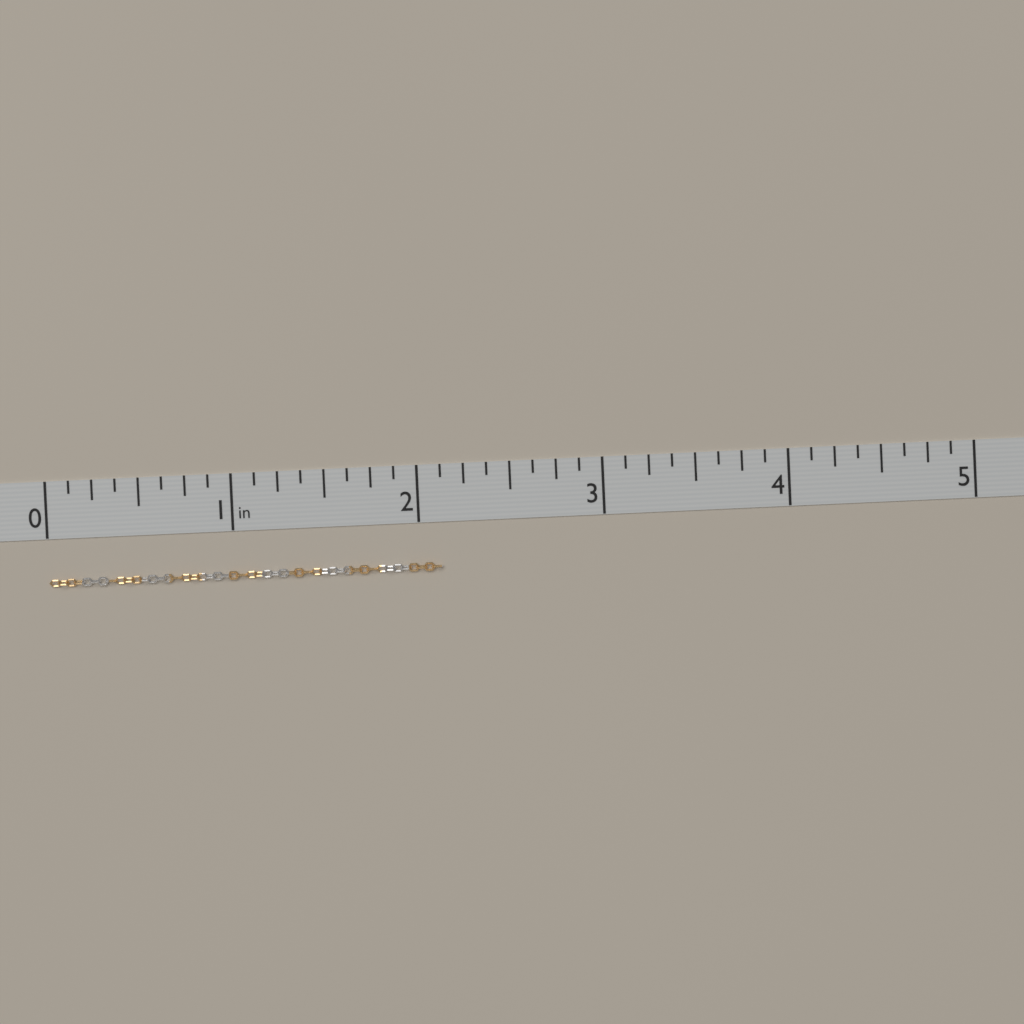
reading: 2.125 in
